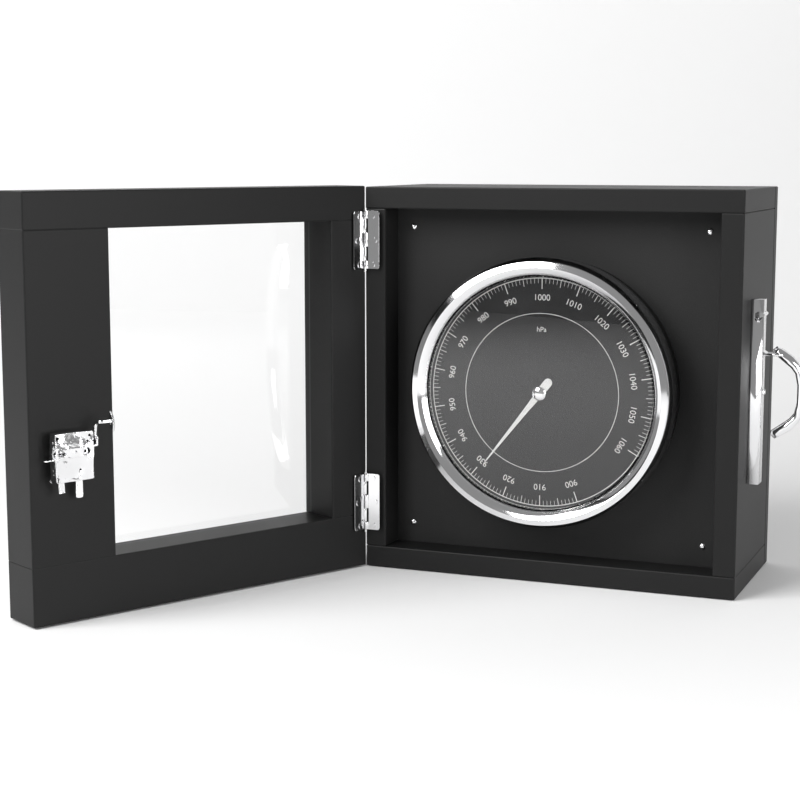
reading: 929 hPa
